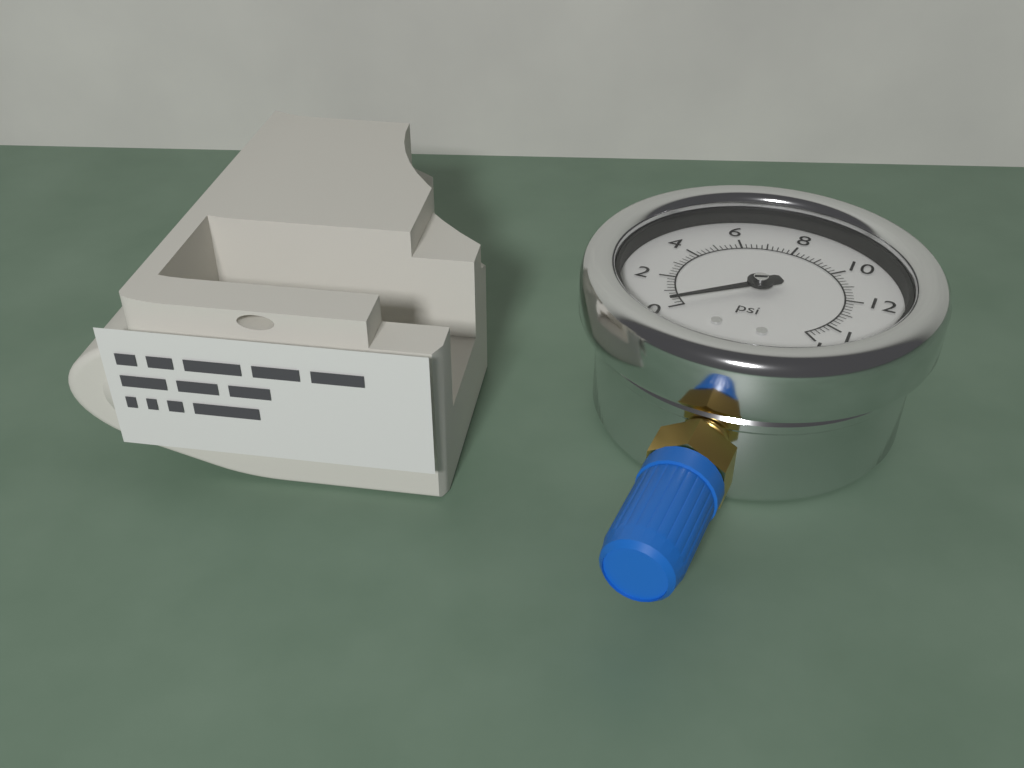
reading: 0.2 psi
